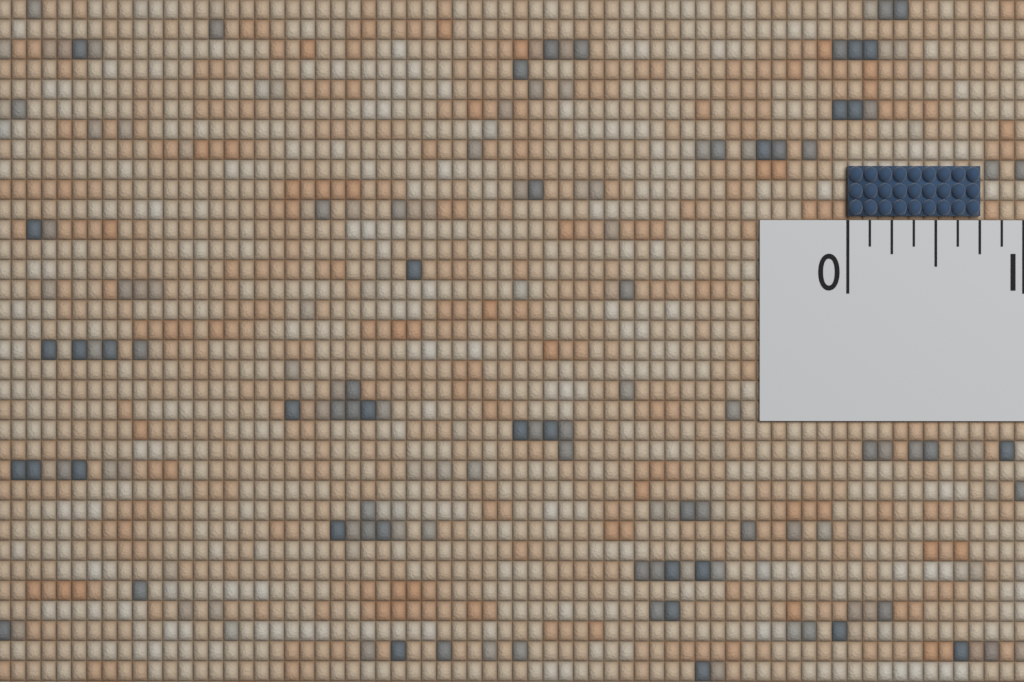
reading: 0.750 (no unit)
